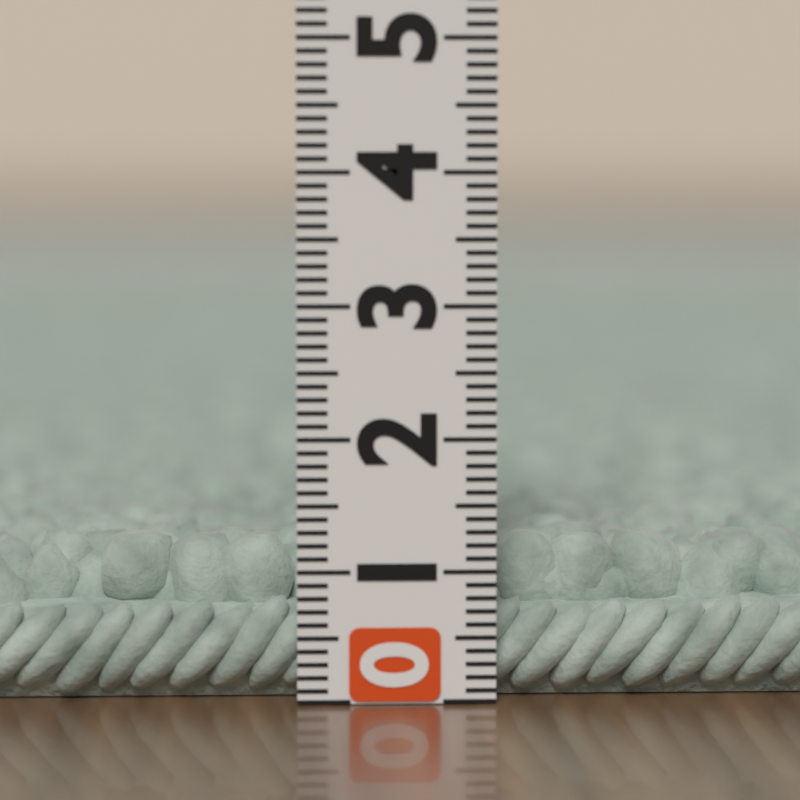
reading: 1.2 (no unit)
